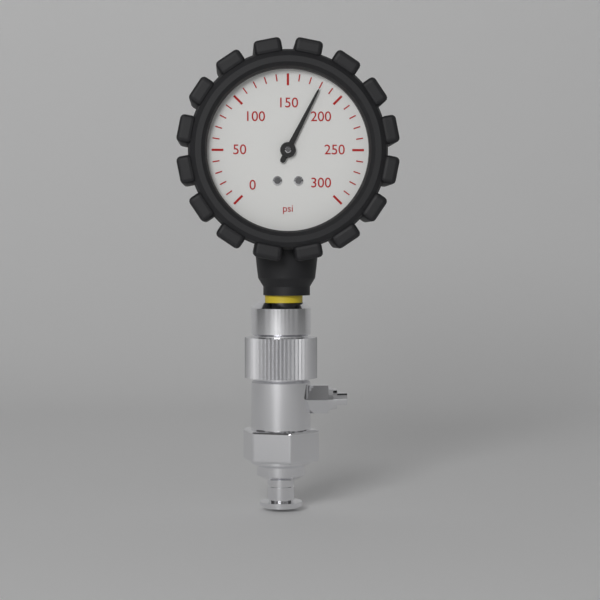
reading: 180 psi
